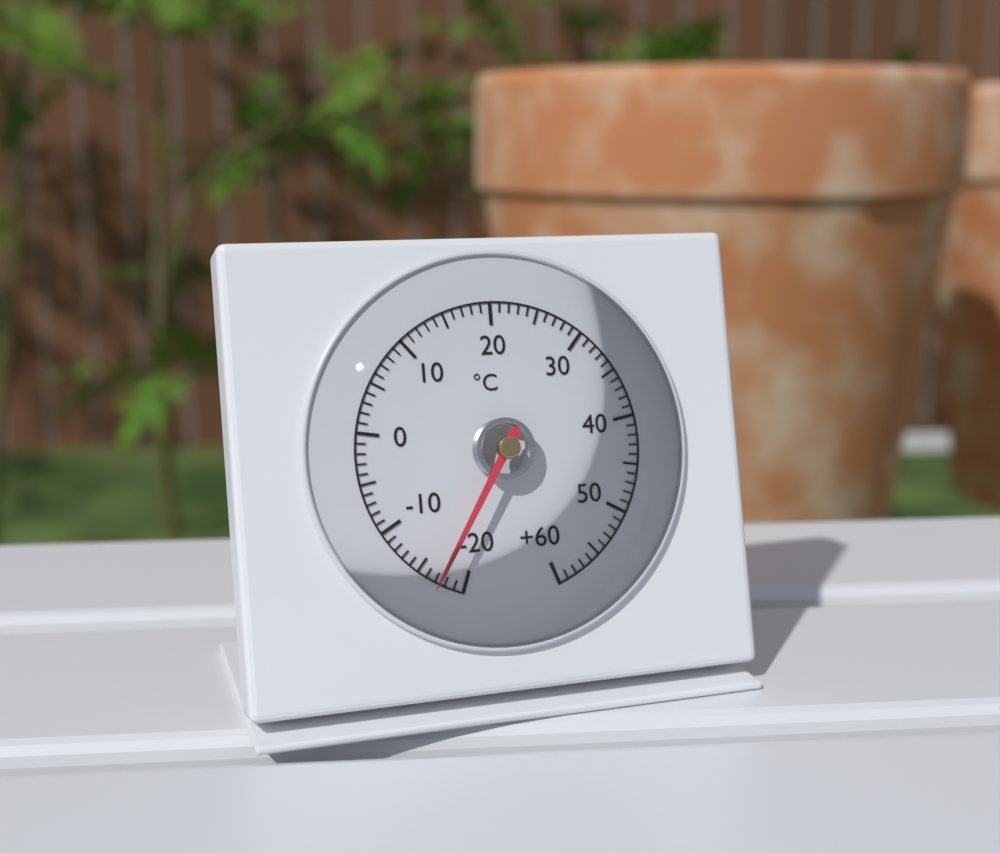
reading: -17 °C
